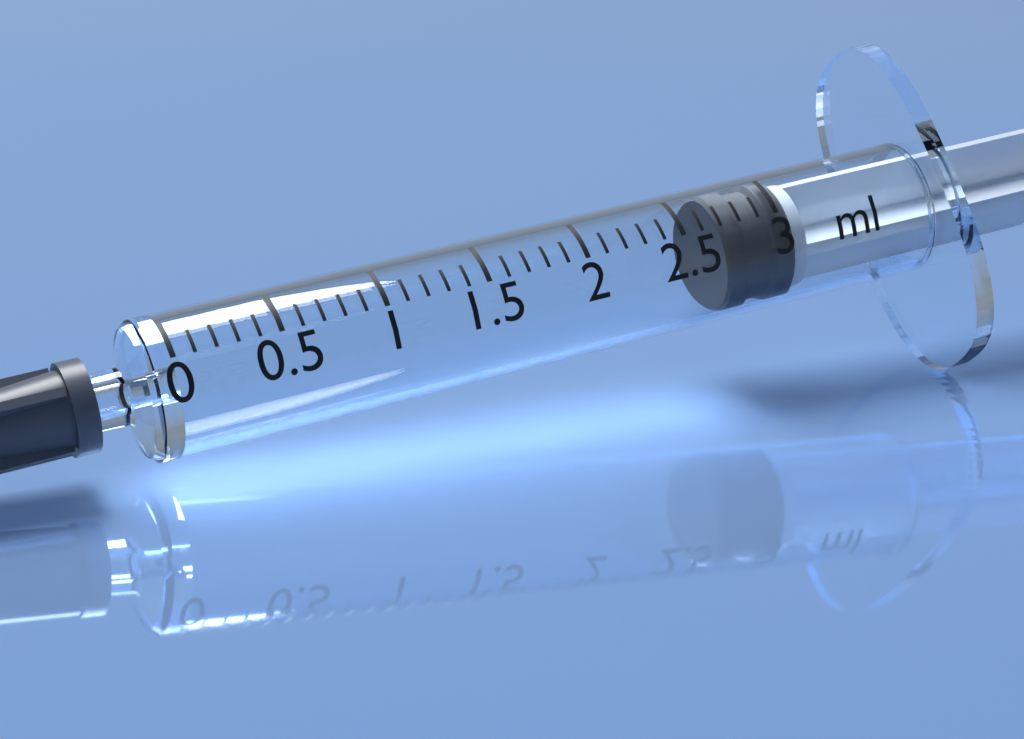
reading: 2.7 ml
